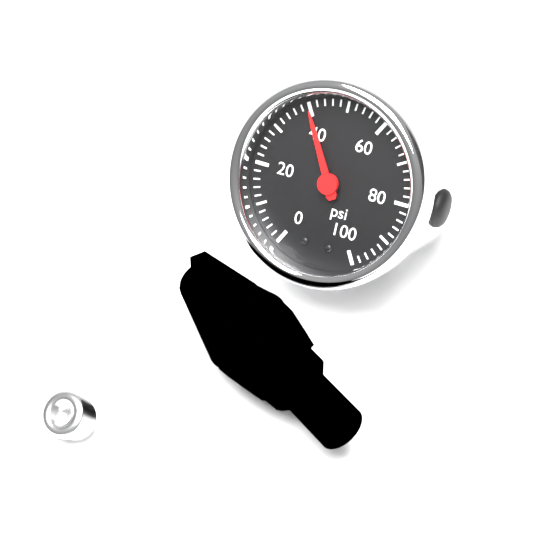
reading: 40 psi
